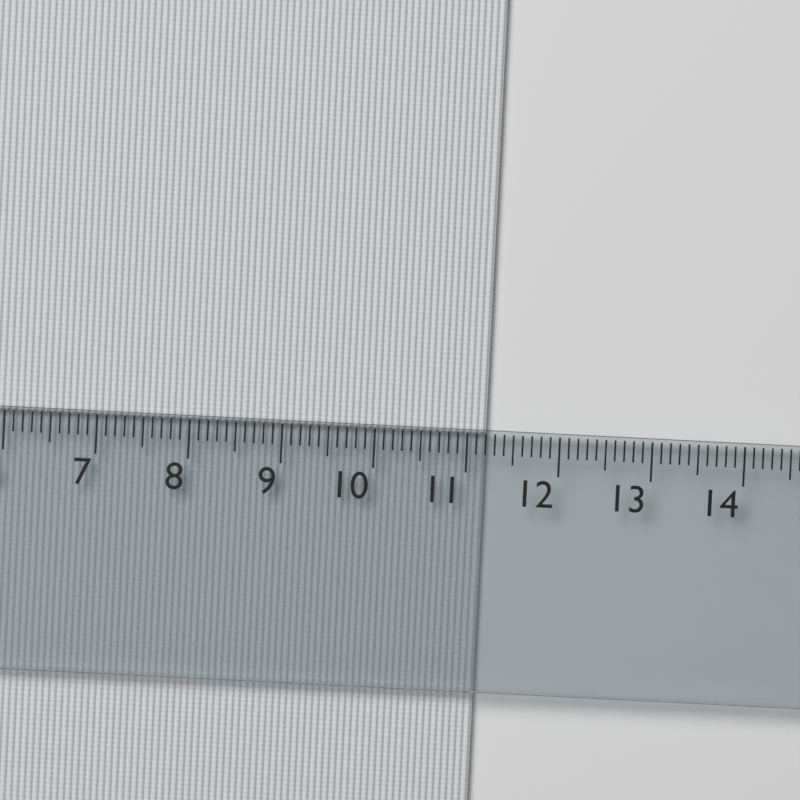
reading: 11.2 cm
